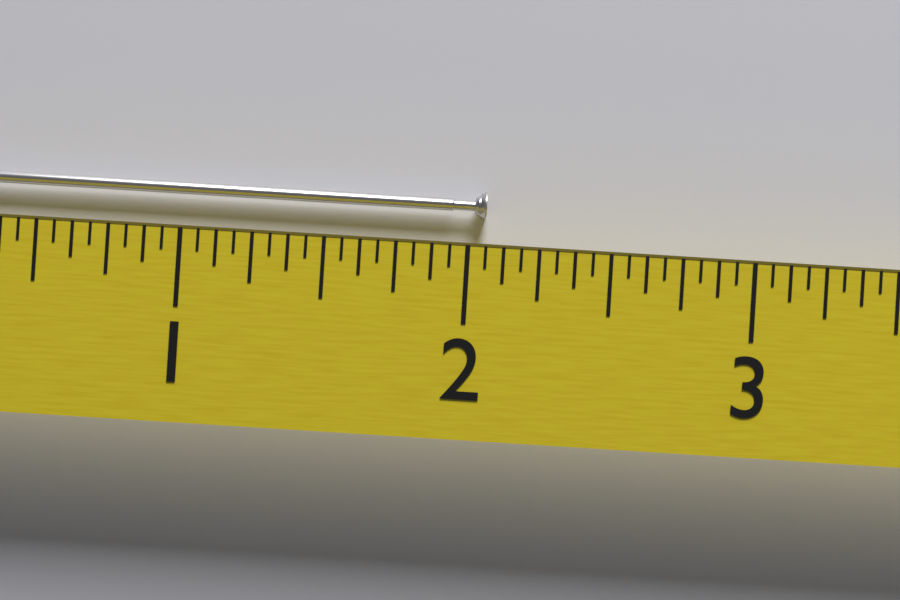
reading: 2.0625 (no unit)
